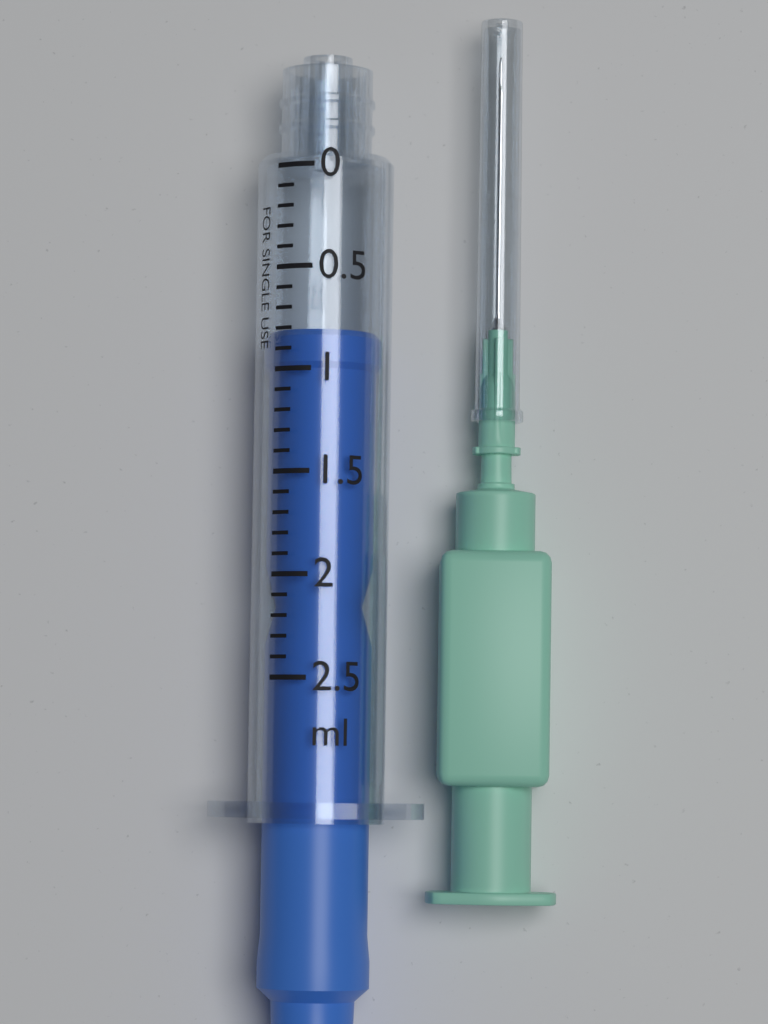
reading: 0.8 ml
